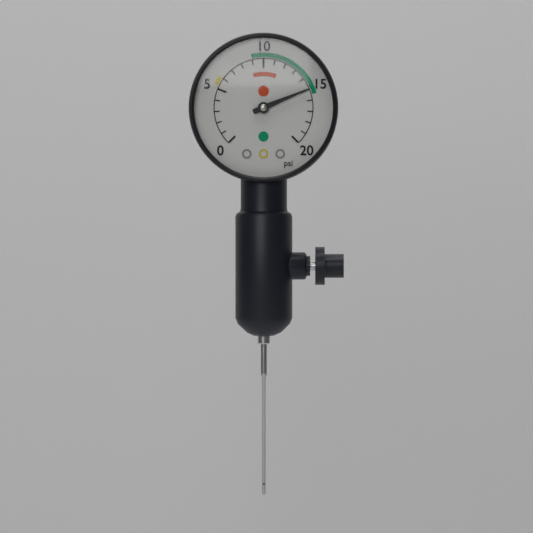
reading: 15 psi
